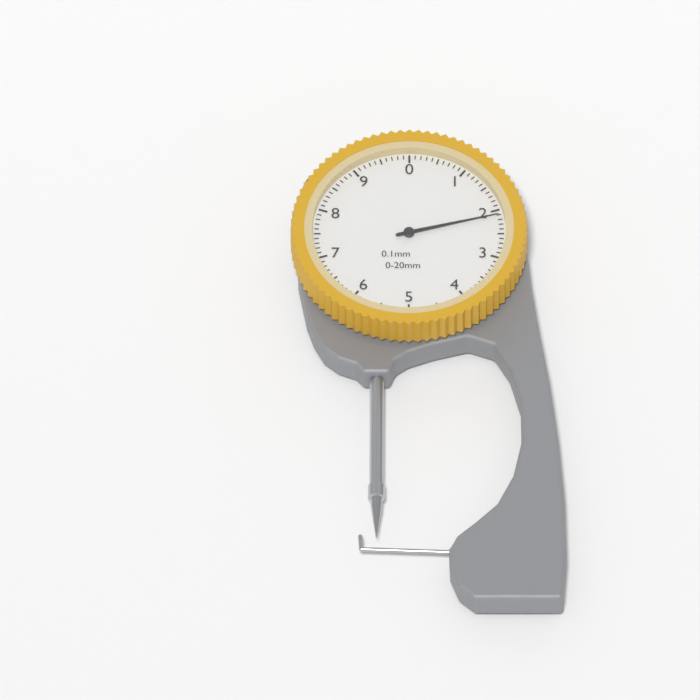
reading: 2.1 mm
